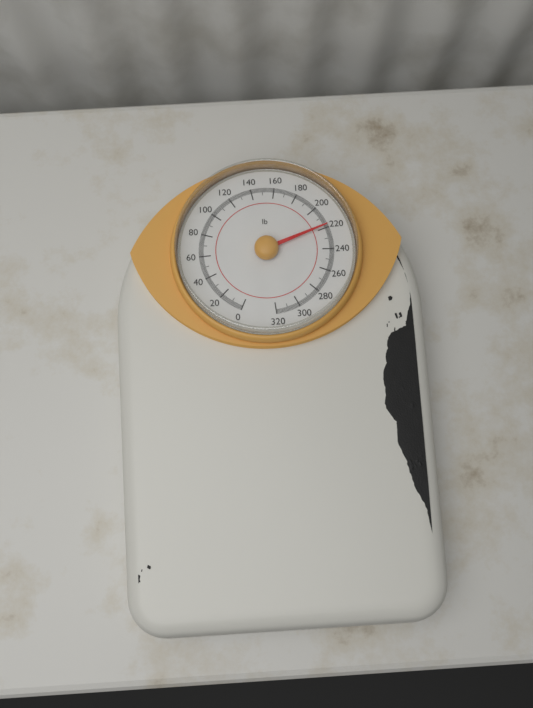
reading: 218 lb
